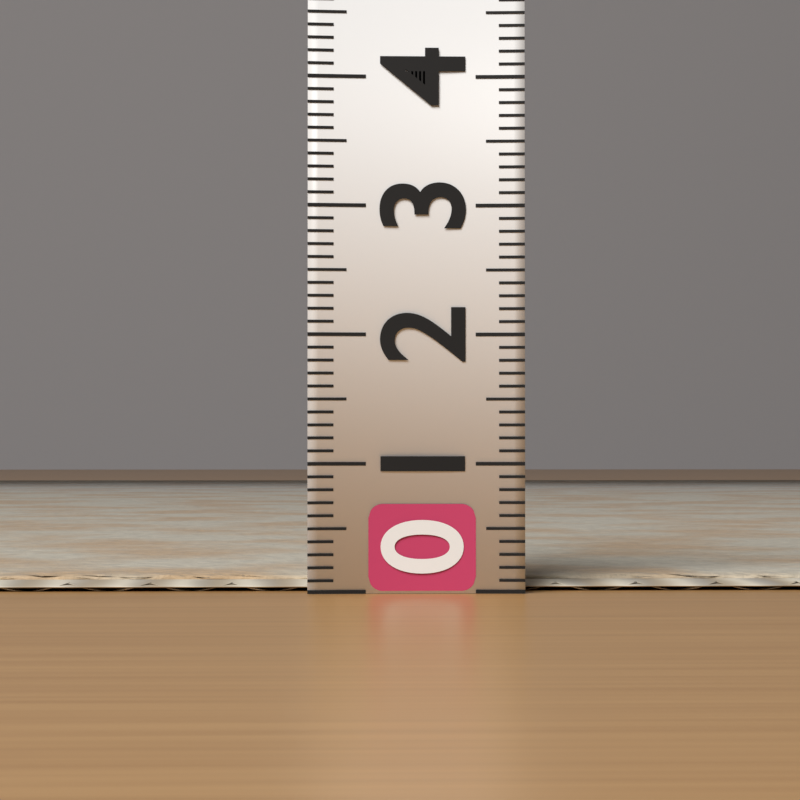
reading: 0.1 (no unit)
